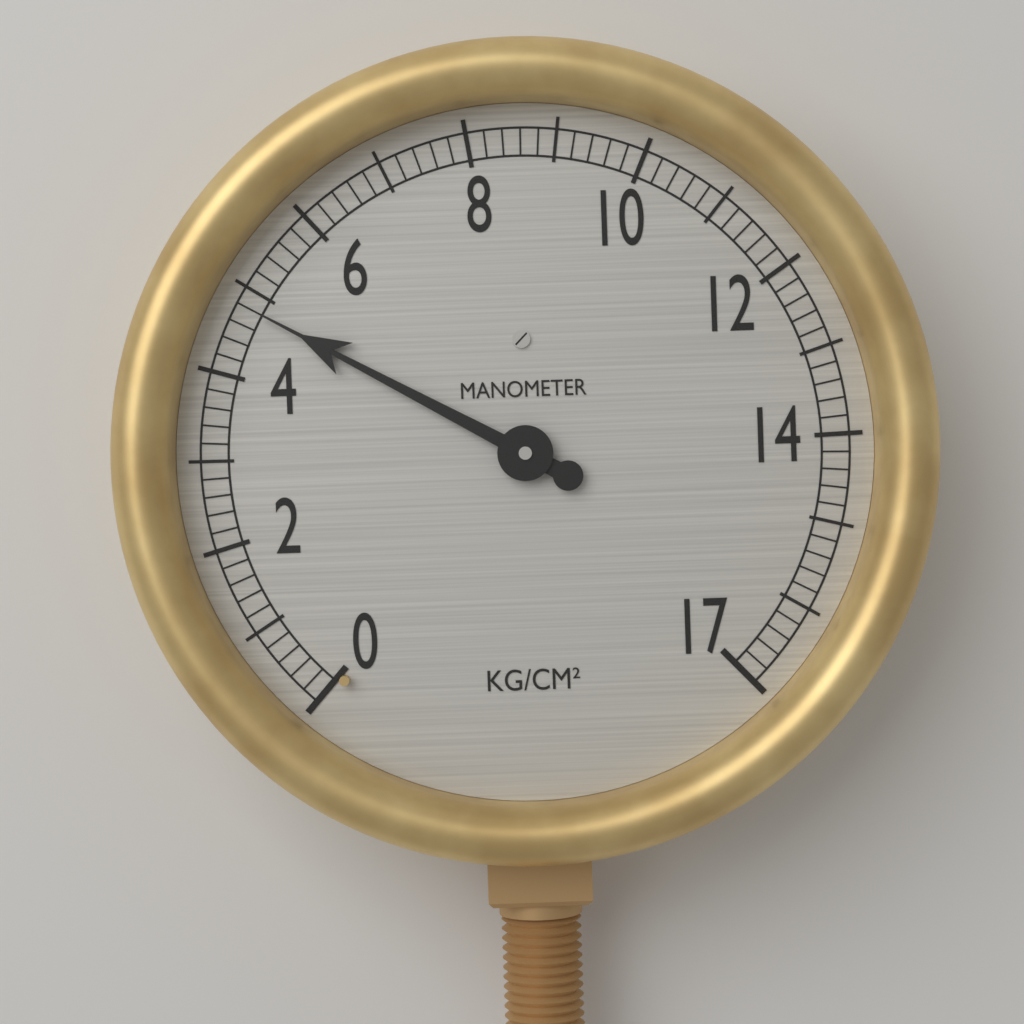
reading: 4.8 kg/cm²
